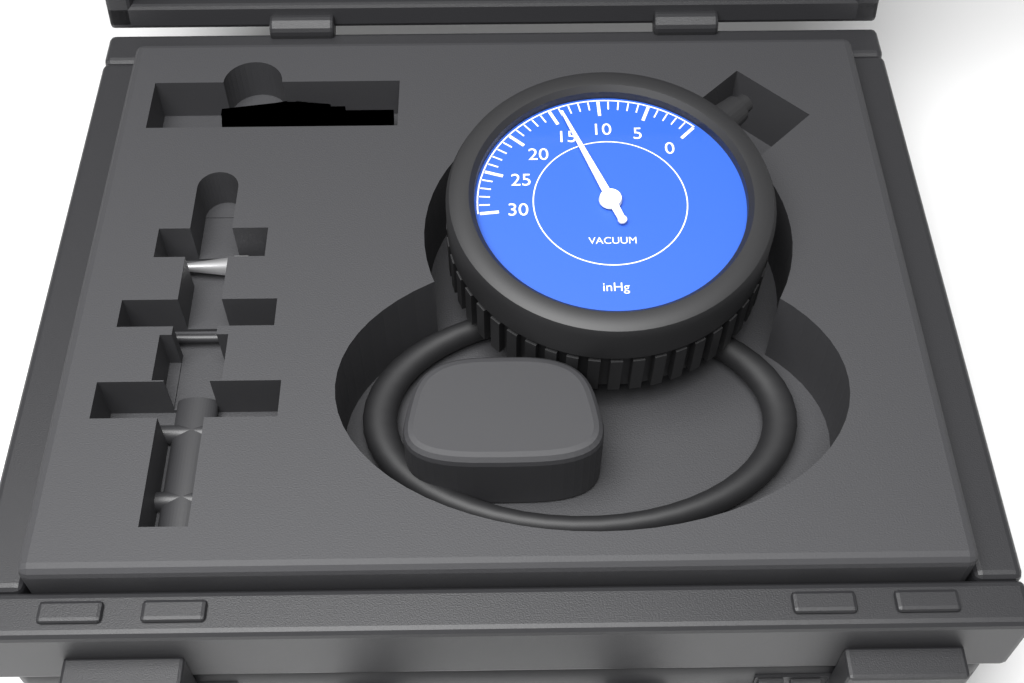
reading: 14 inHg
